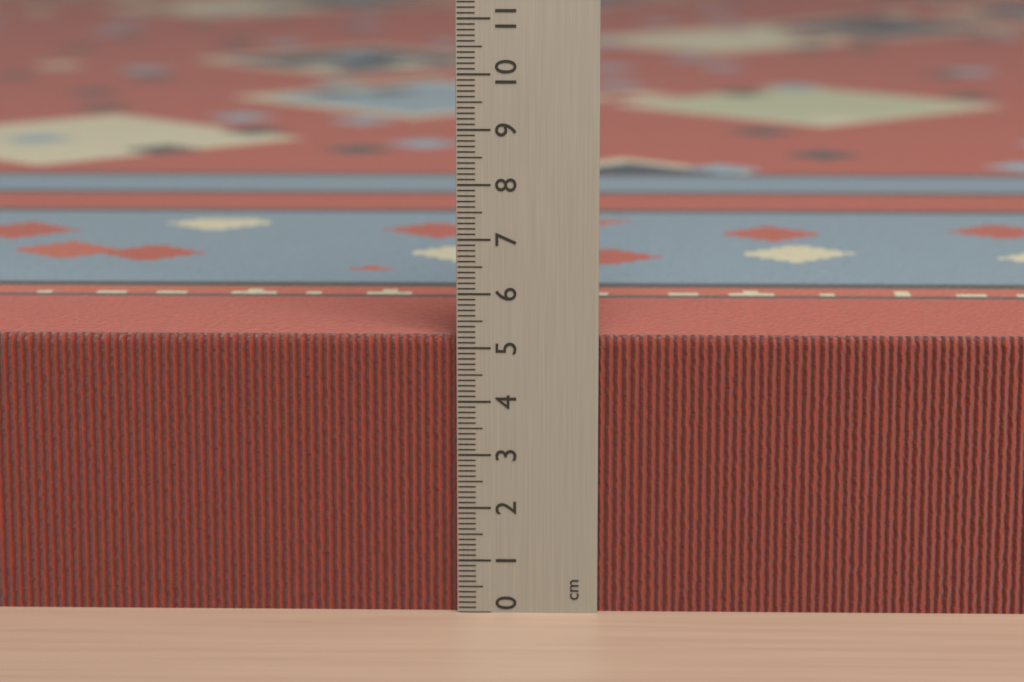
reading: 5.2 cm
